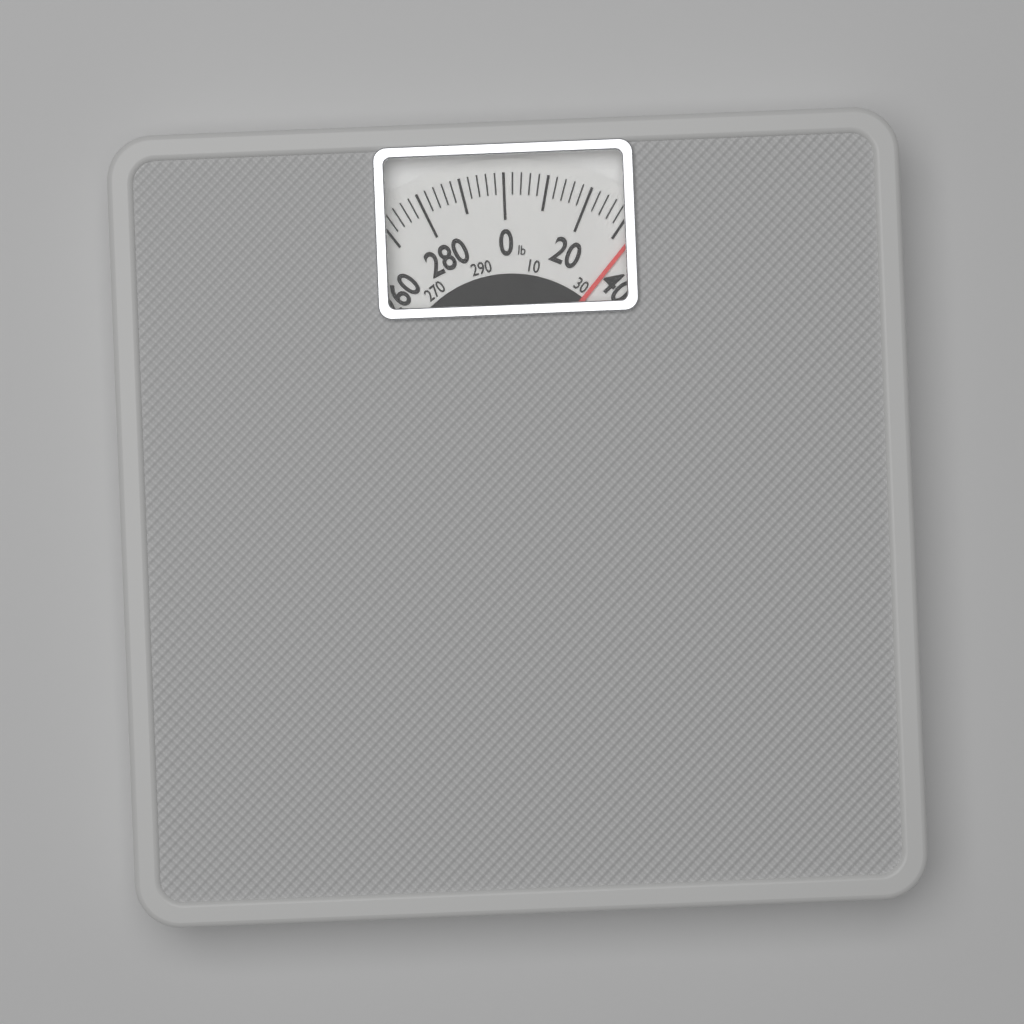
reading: 34 lb
